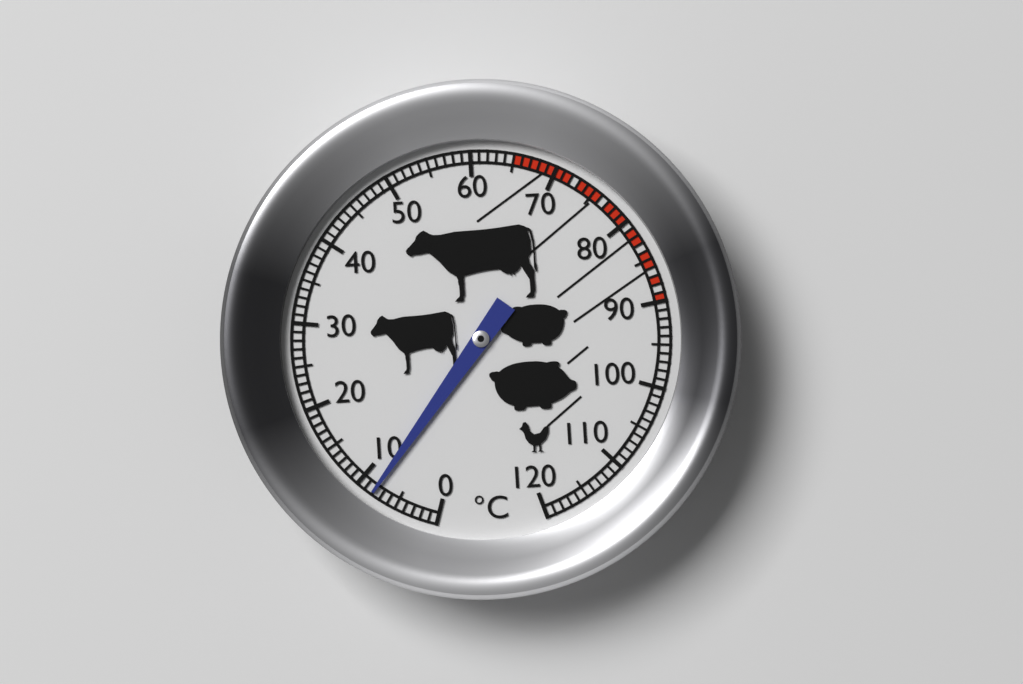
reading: 8 °C
